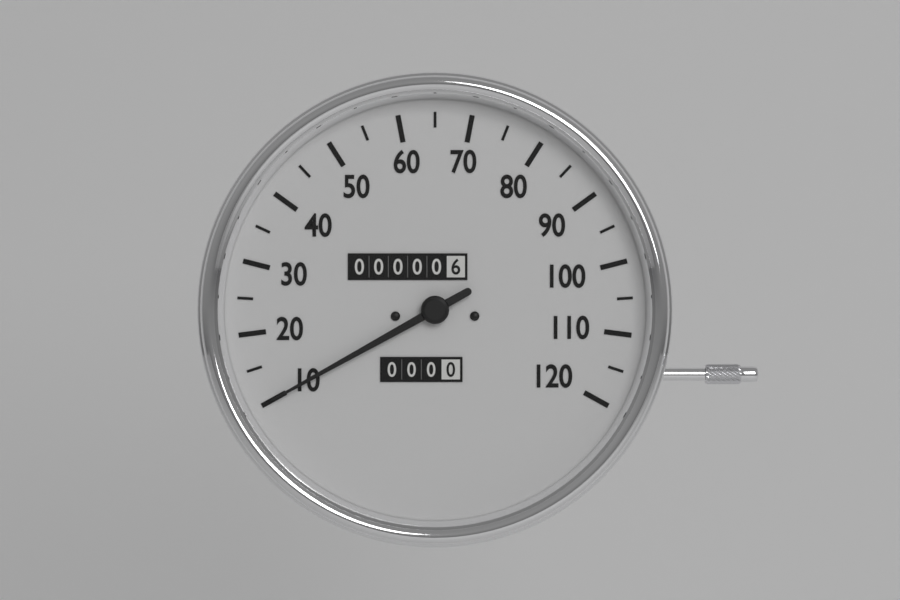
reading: 10 (no unit)
